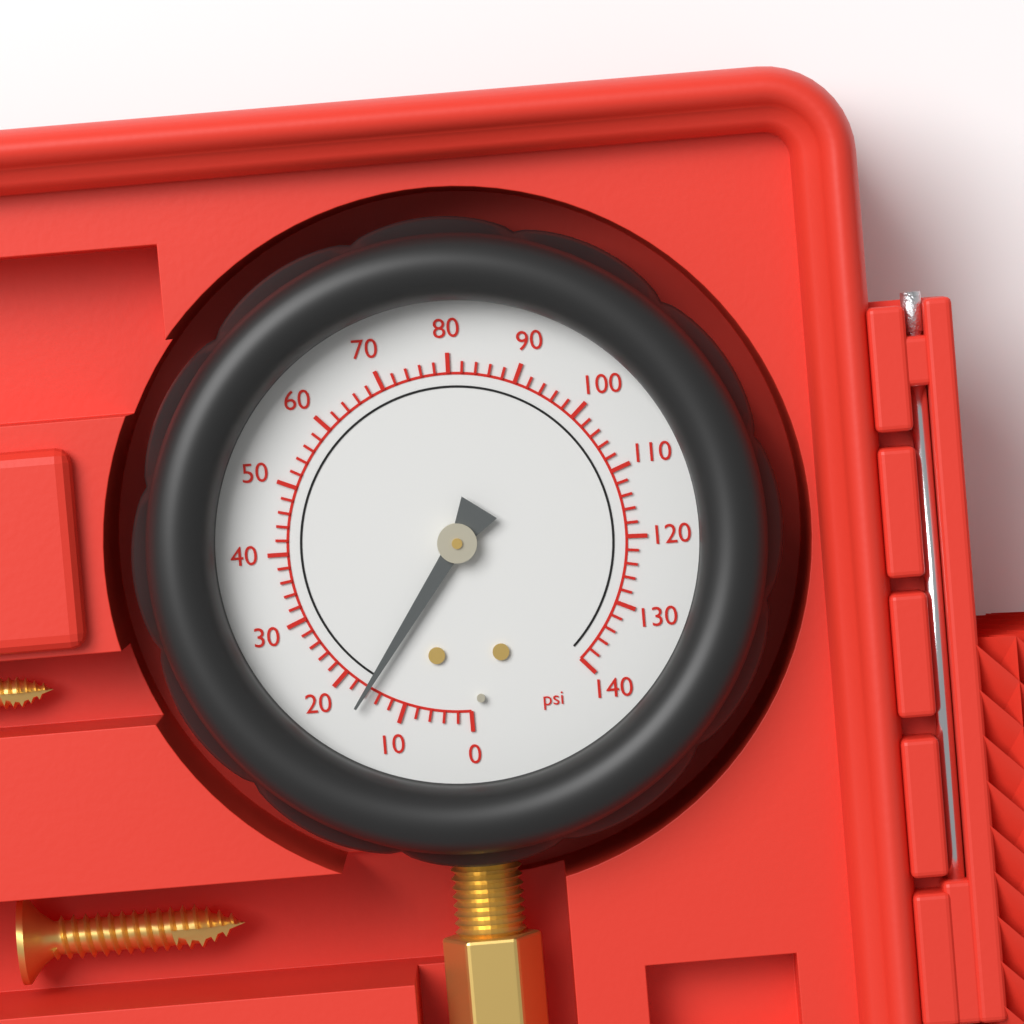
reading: 16 psi
